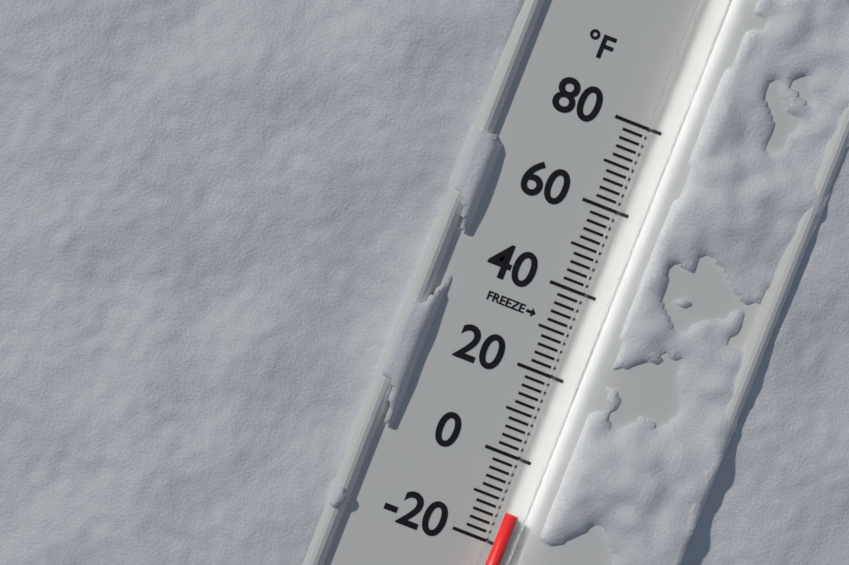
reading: -12 °F
